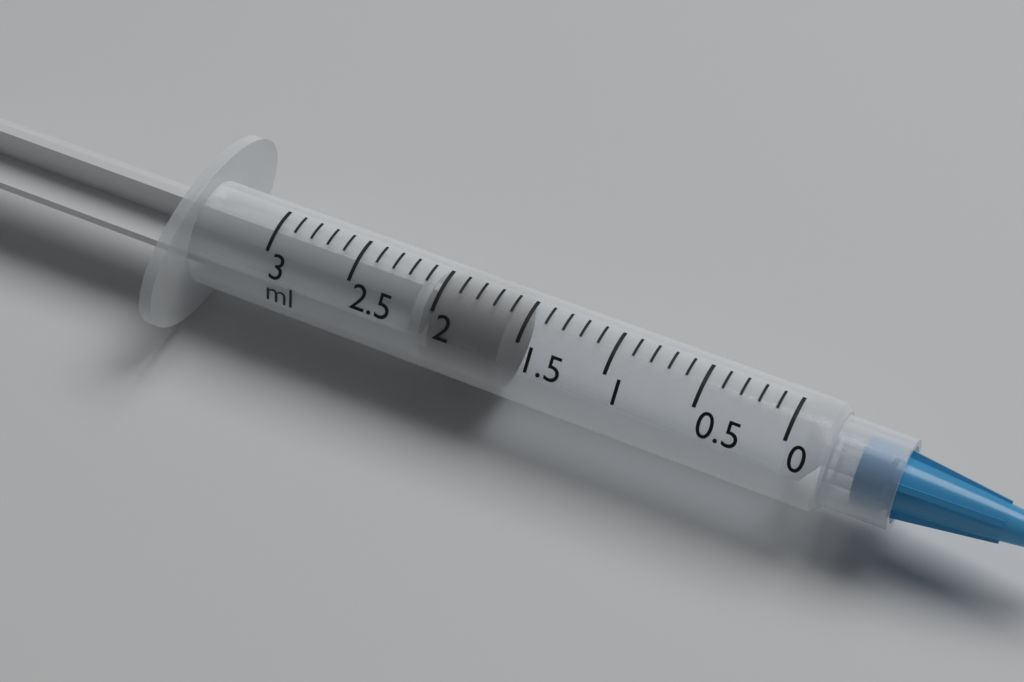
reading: 1.6 ml
